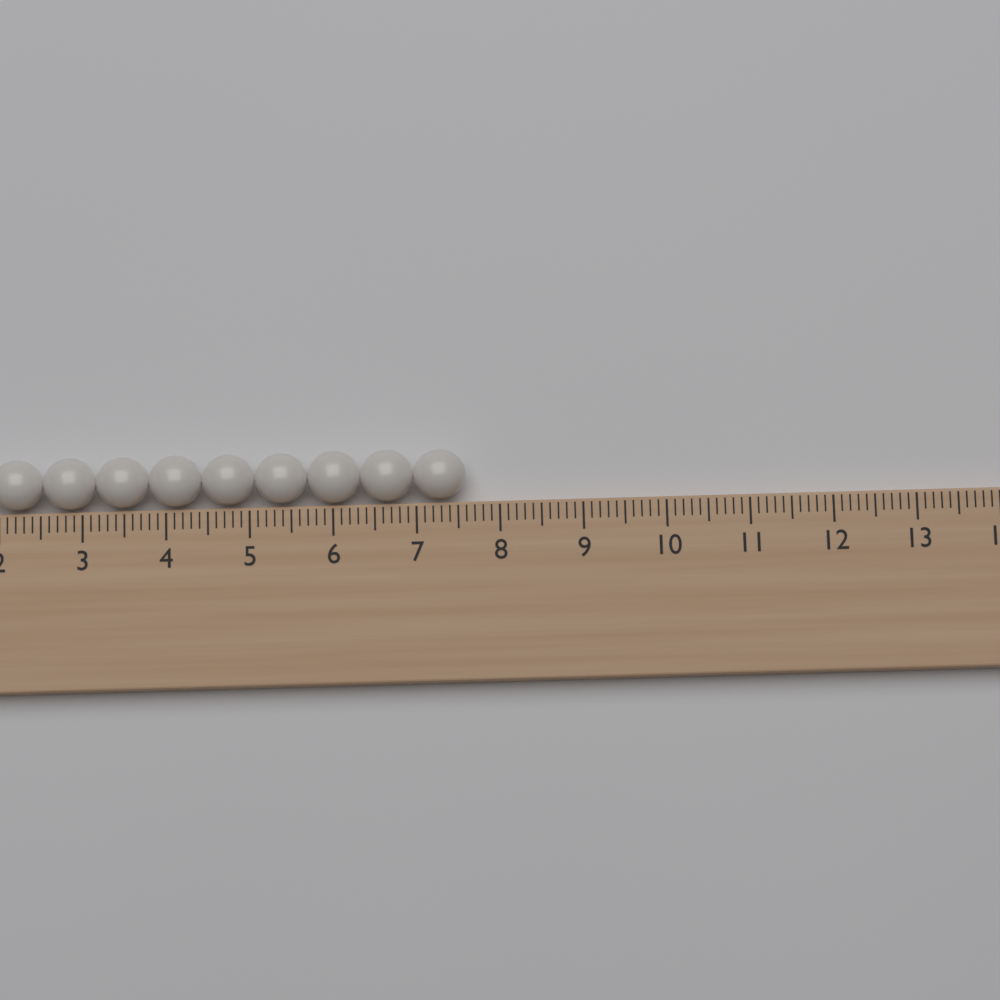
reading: 7.6 (no unit)
